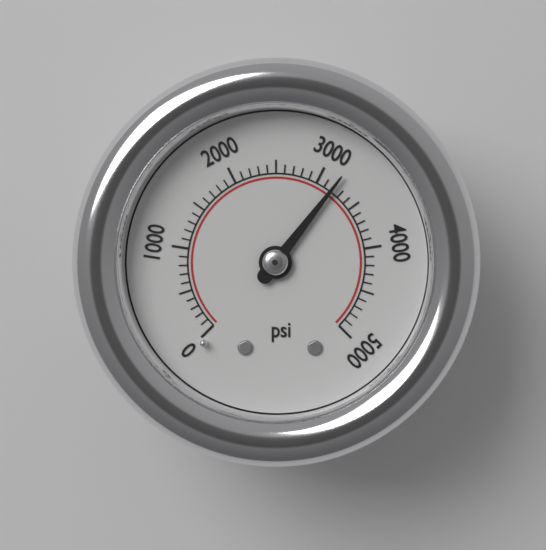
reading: 3200 psi
